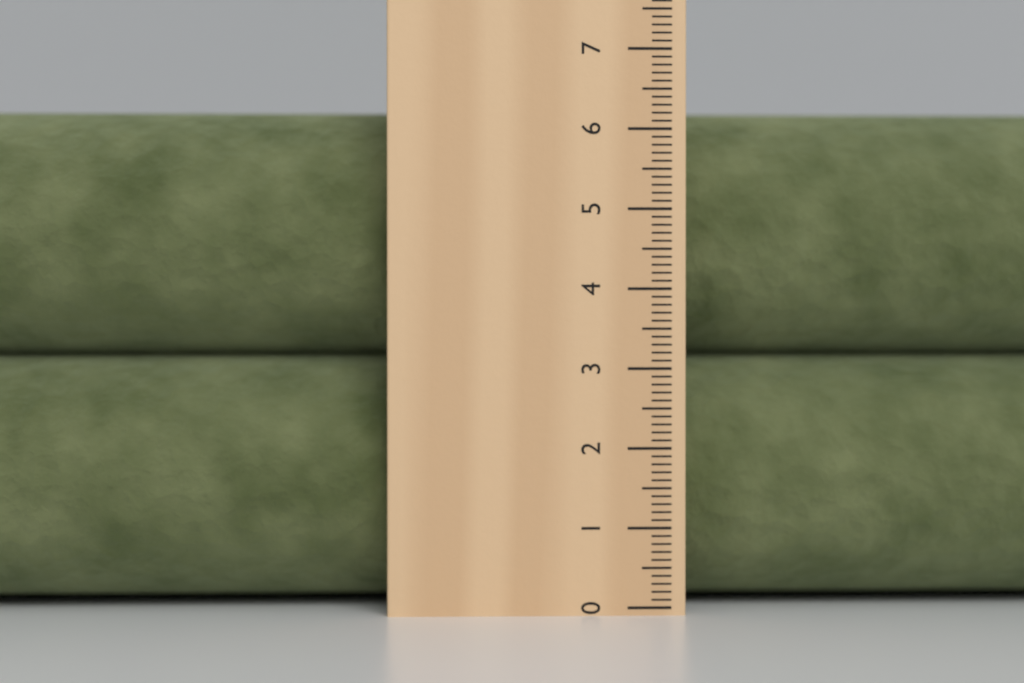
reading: 6.3 cm
